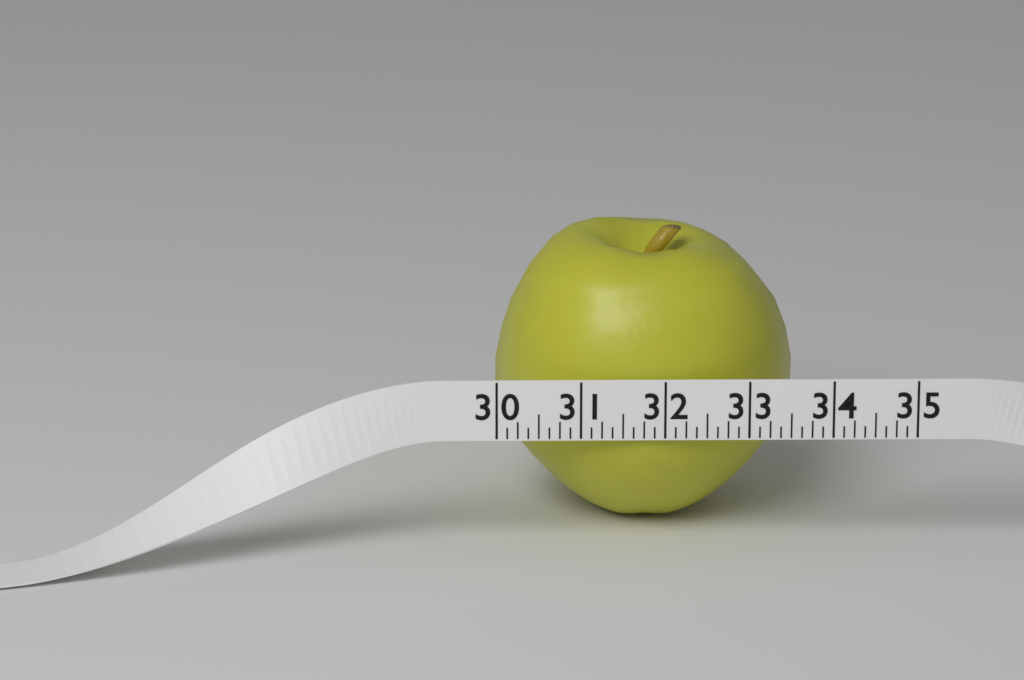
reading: 33.625 (no unit)
